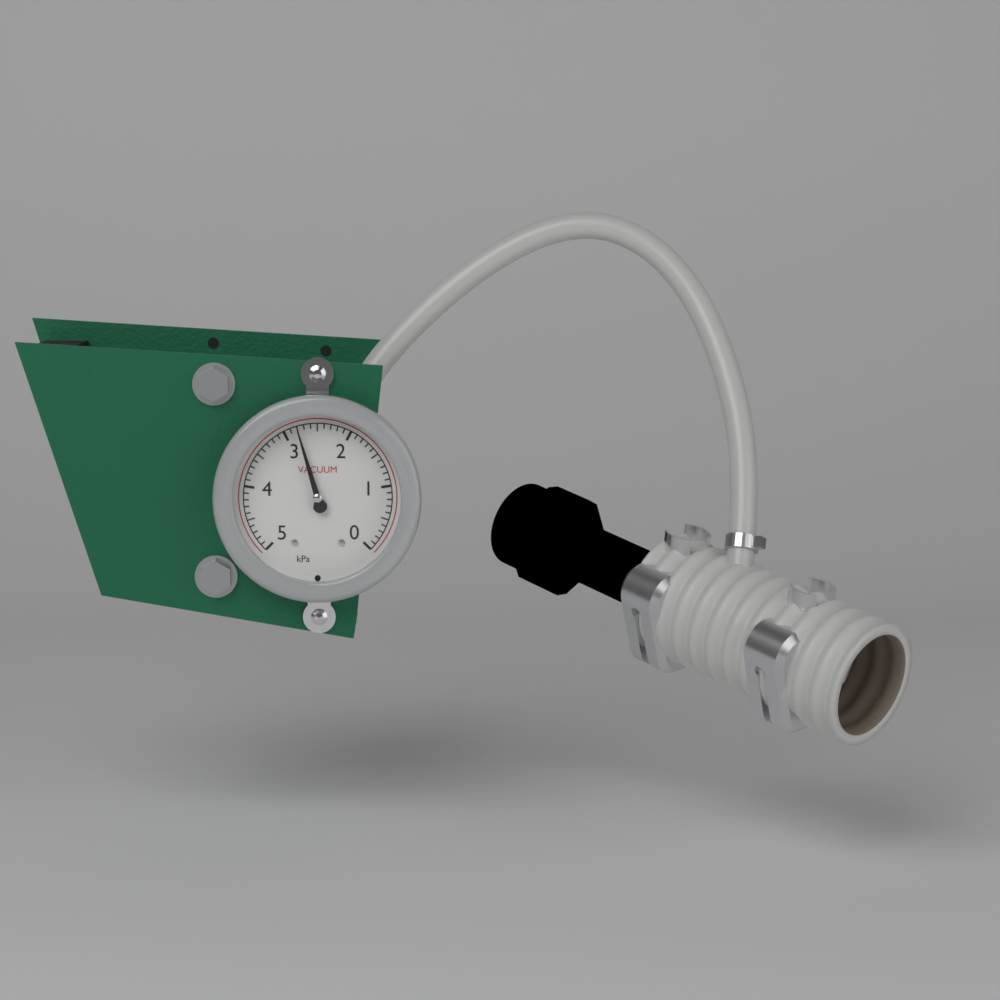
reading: 2.8 kPa
